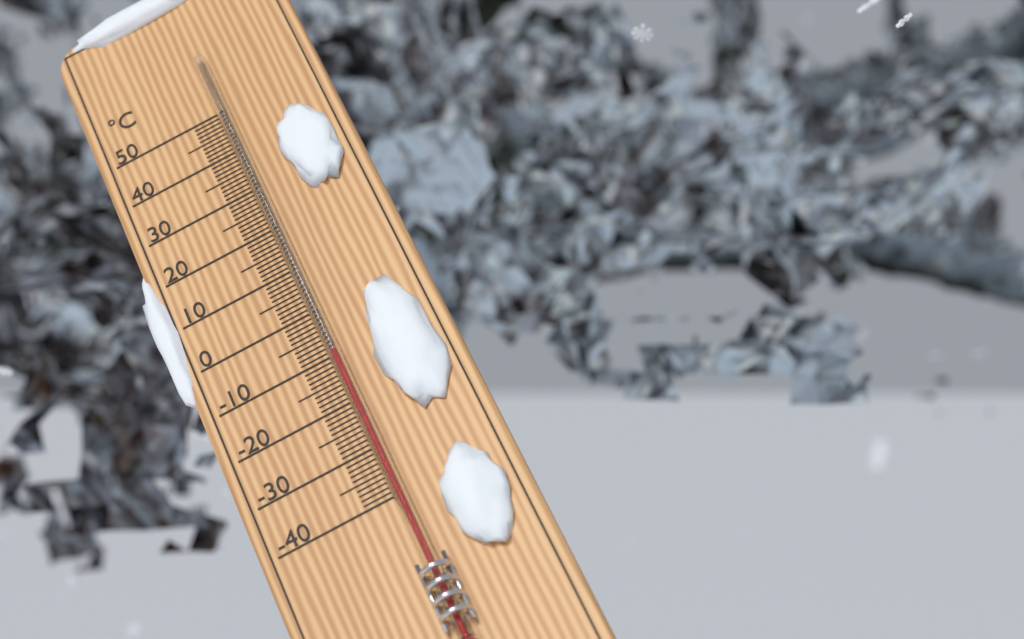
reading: -10 °C
